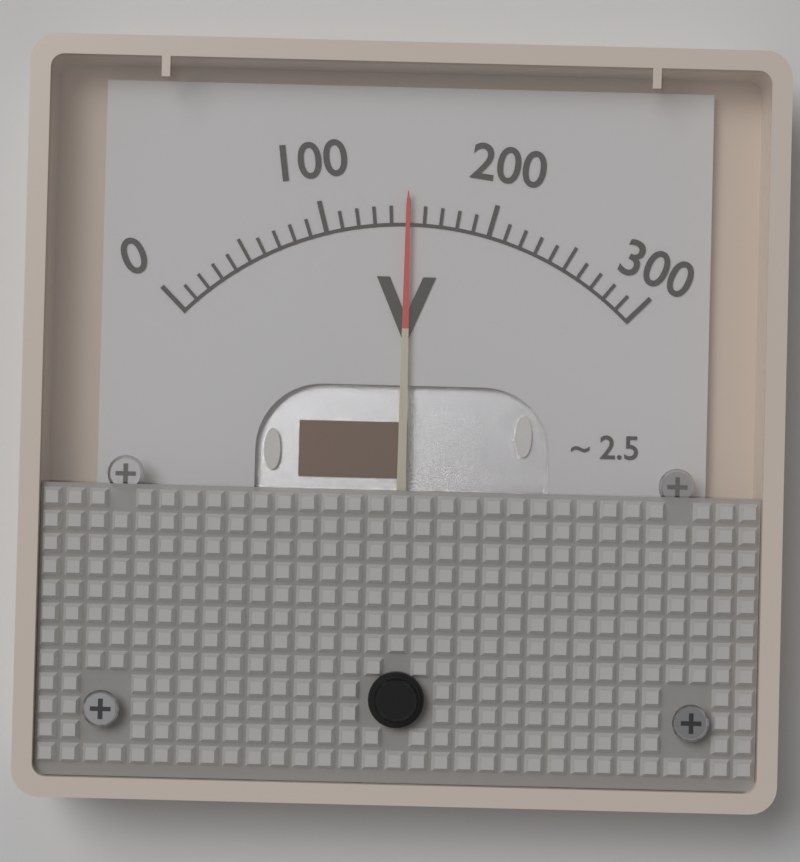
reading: 150 V
